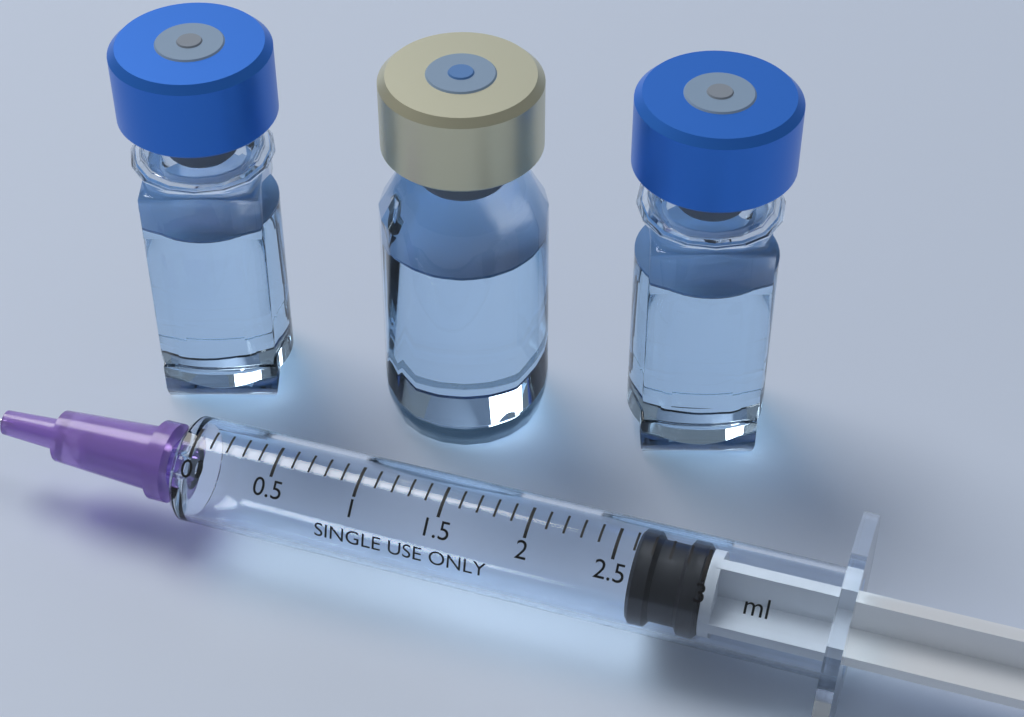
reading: 2.6 ml
